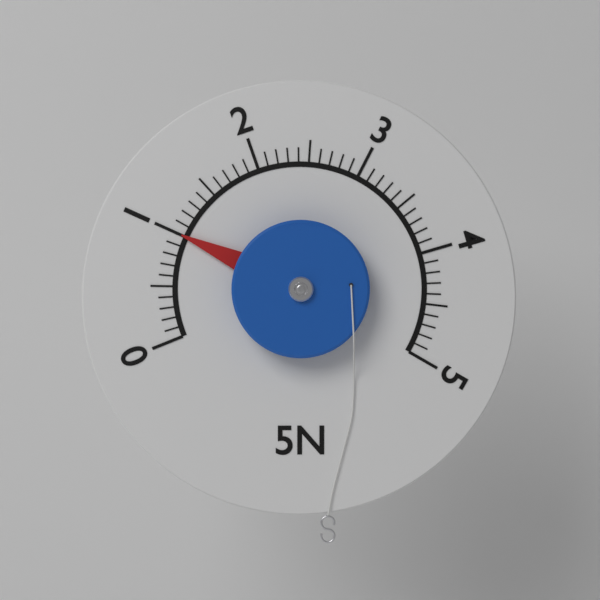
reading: 1.0 N
